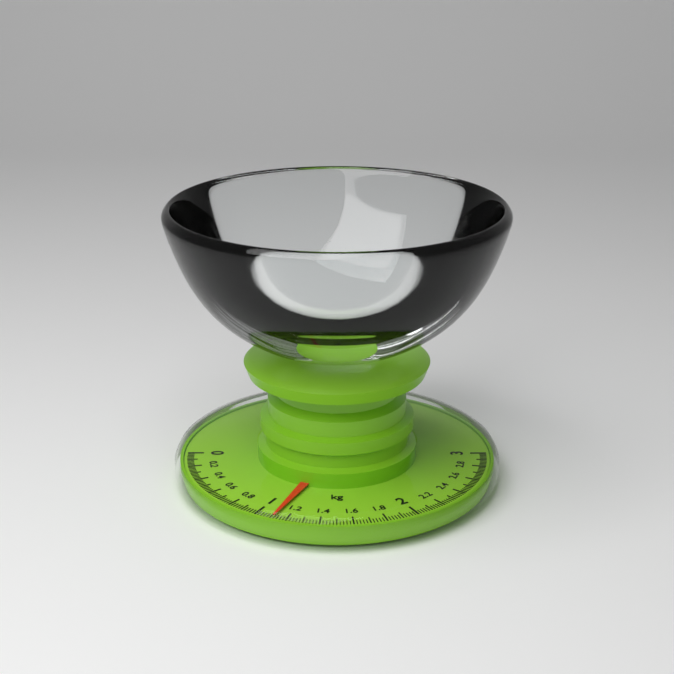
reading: 1.12 kg
